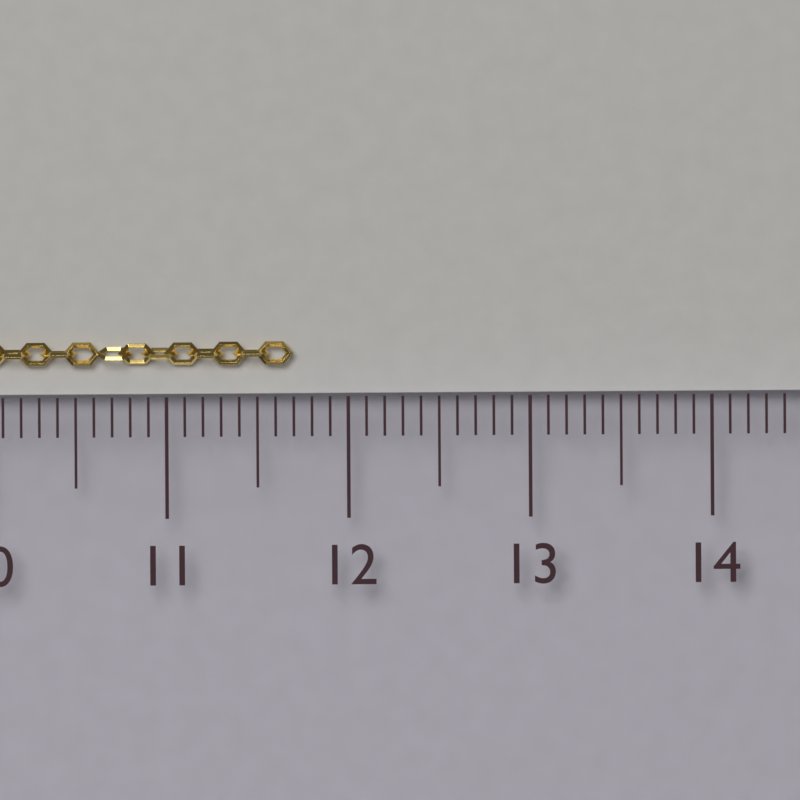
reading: 11.7 cm
